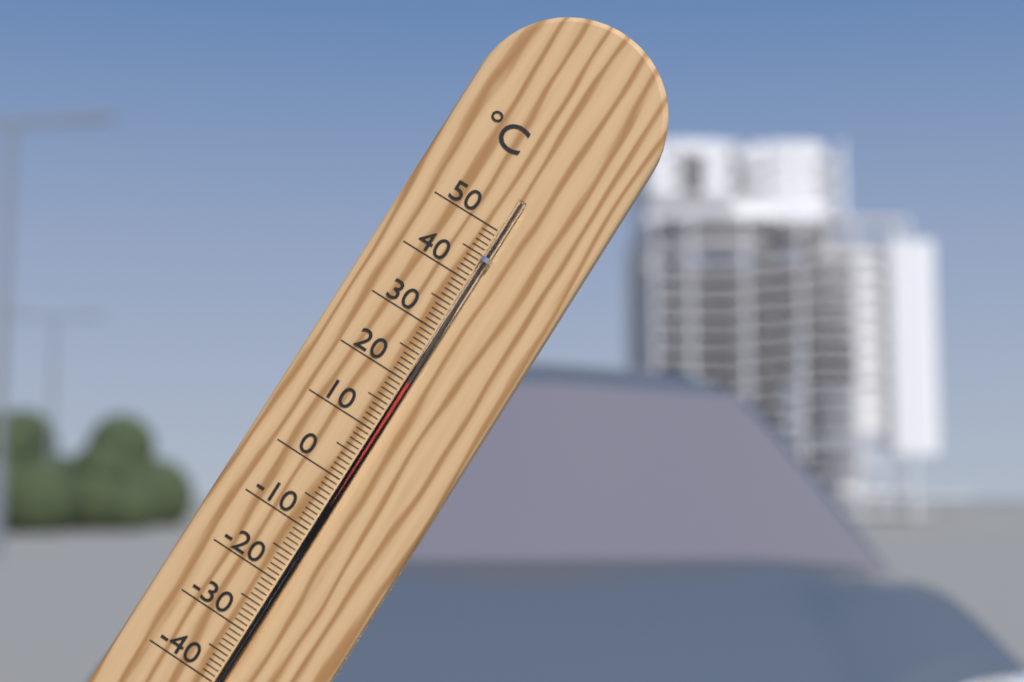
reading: 20 °C
